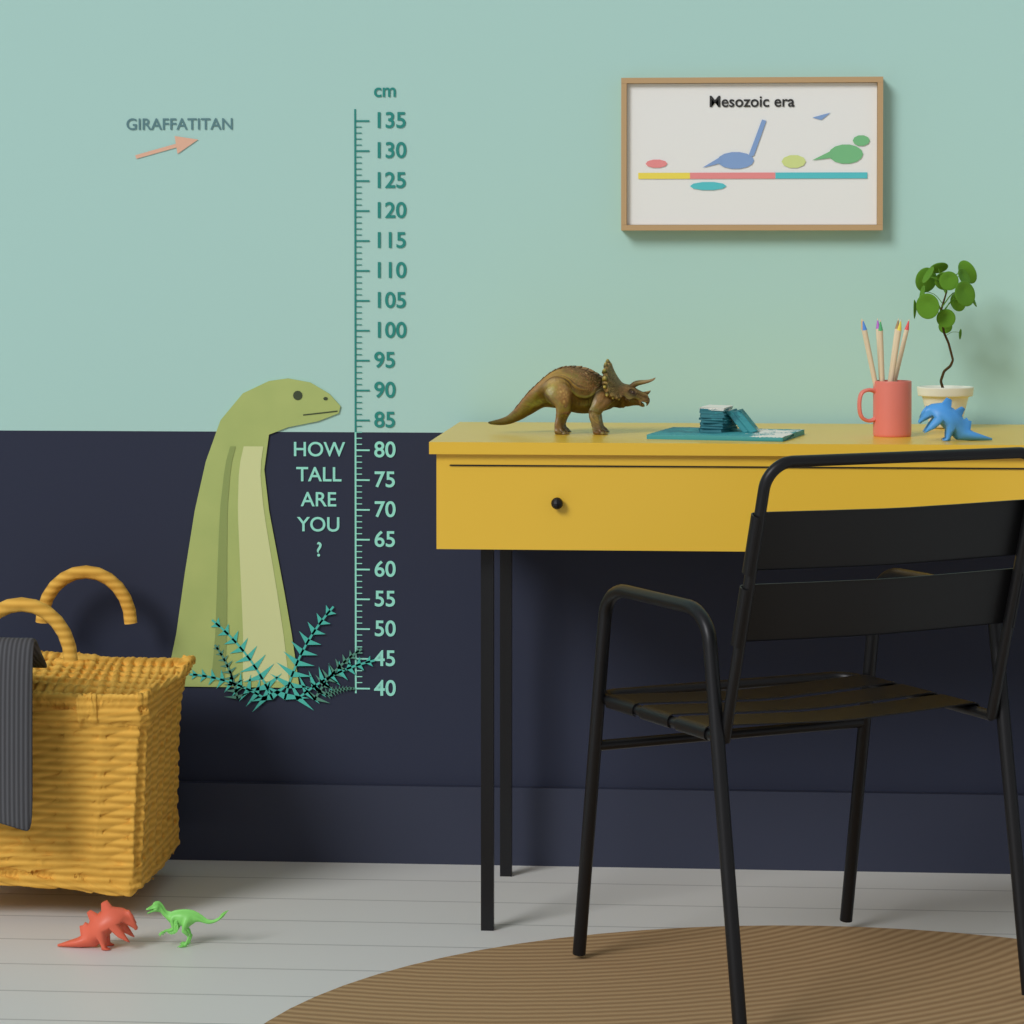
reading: 92 cm
